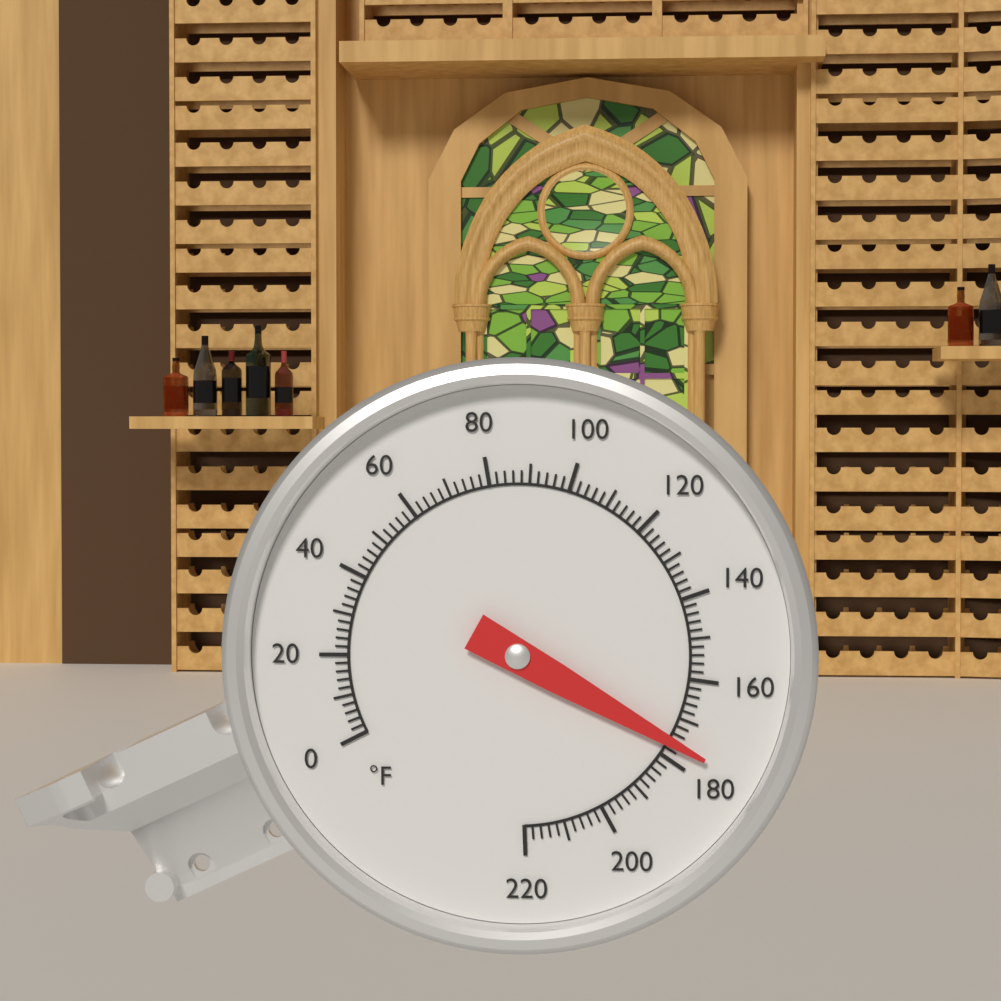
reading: 176 °F
